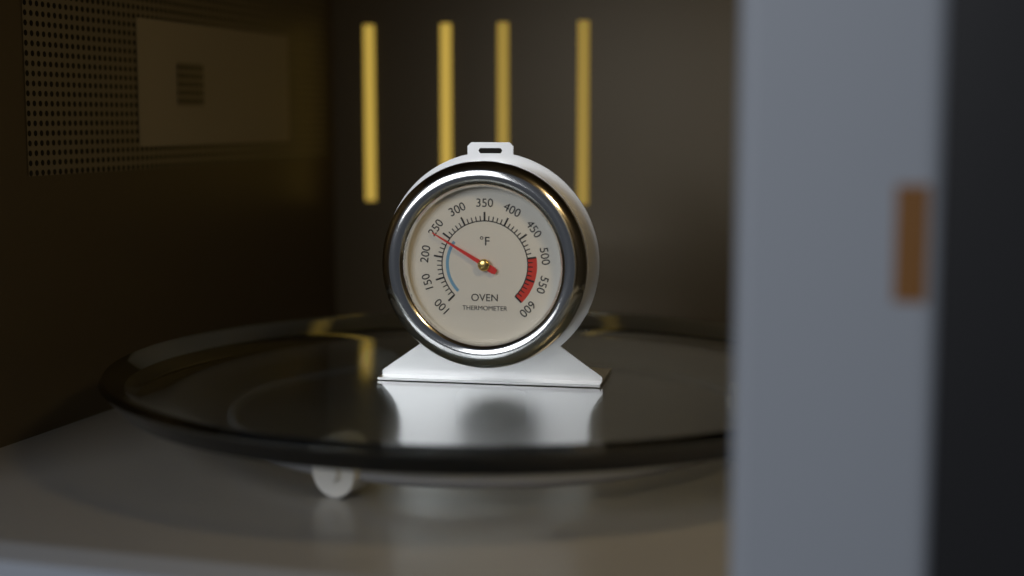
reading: 240 °F
